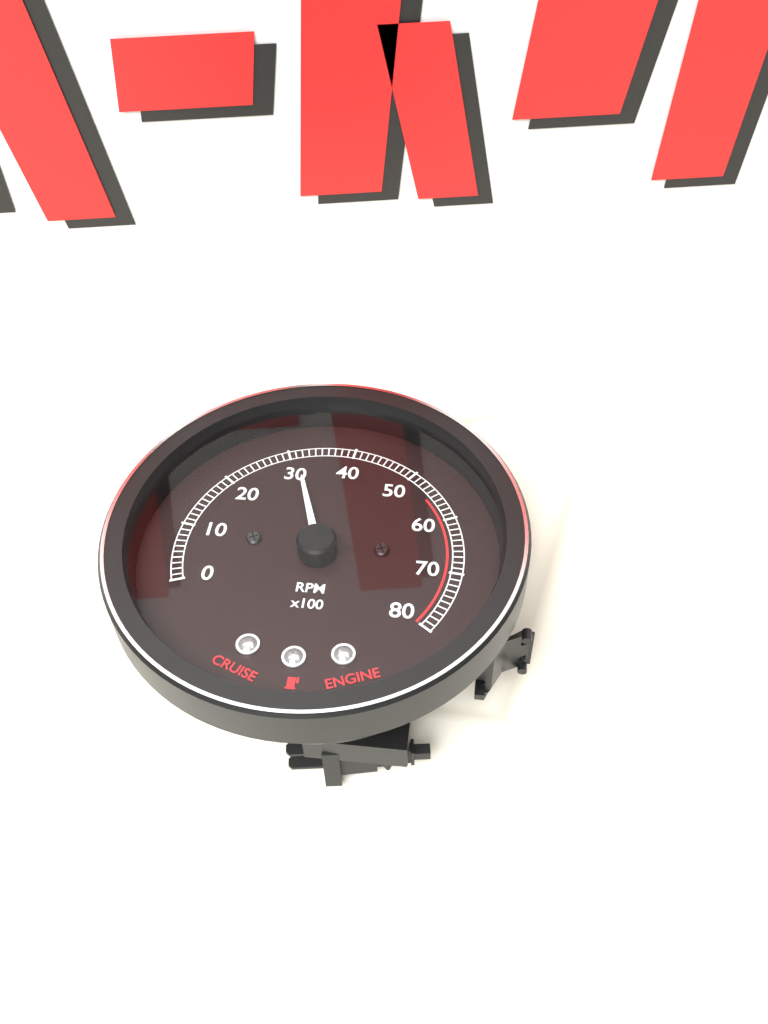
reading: 3100 RPM
